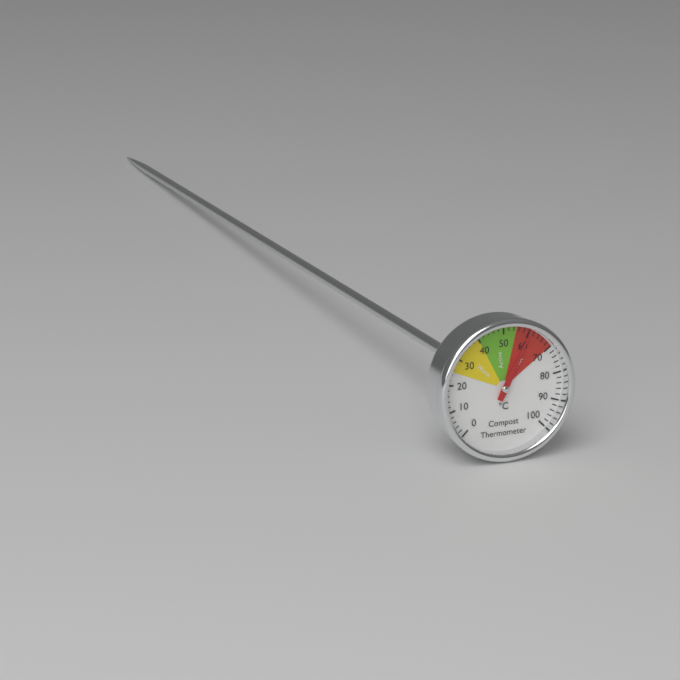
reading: 60 °C
